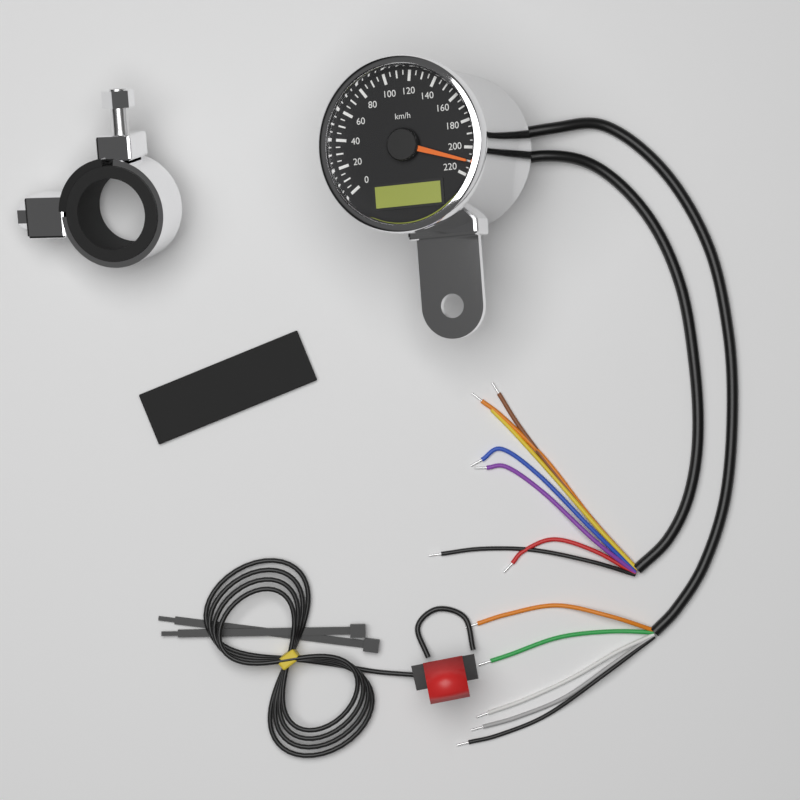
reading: 210 km/h
